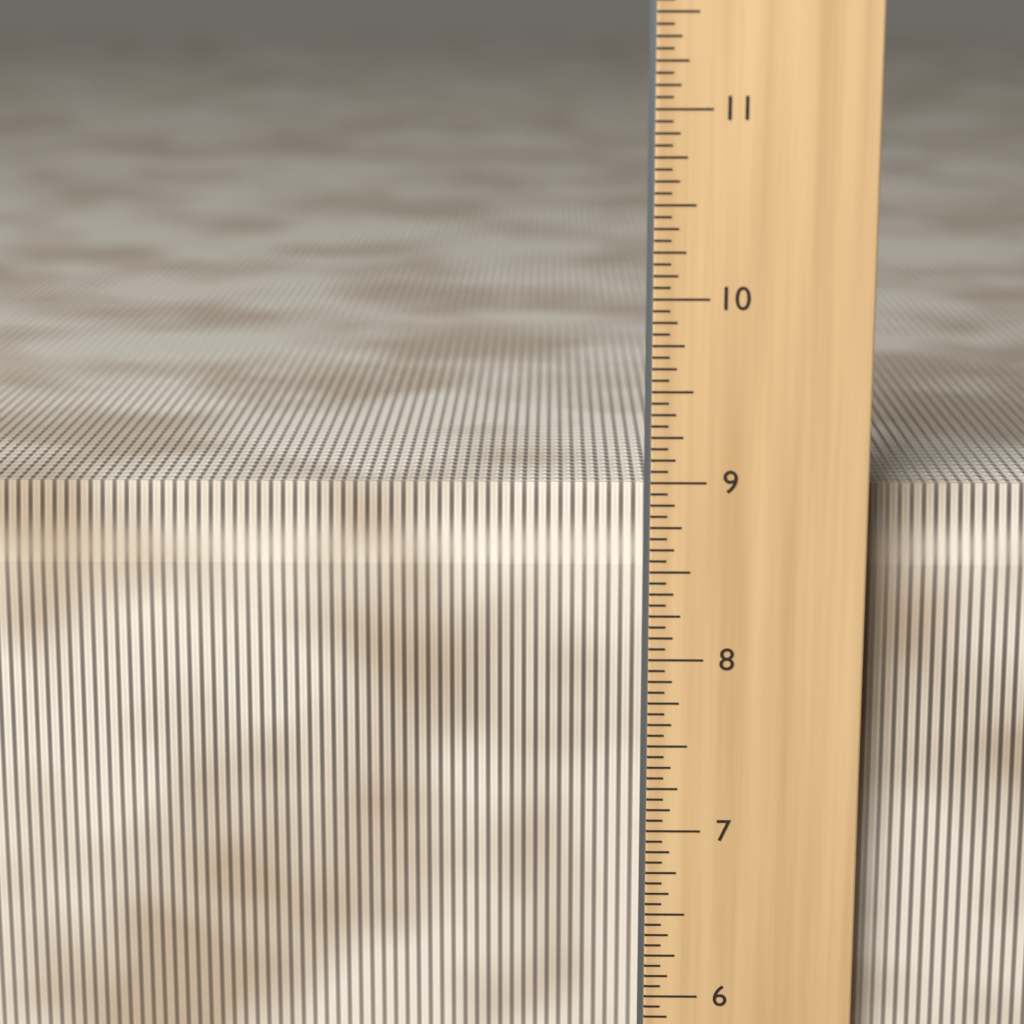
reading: 8.9375 in
